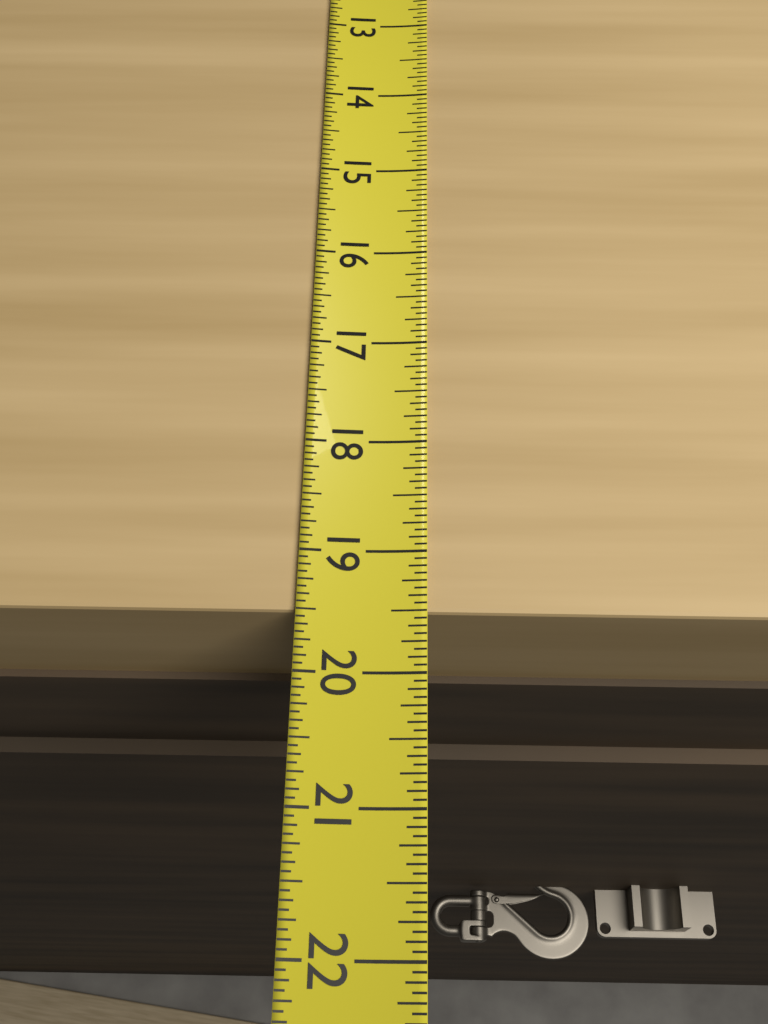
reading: 19.5000 (no unit)
